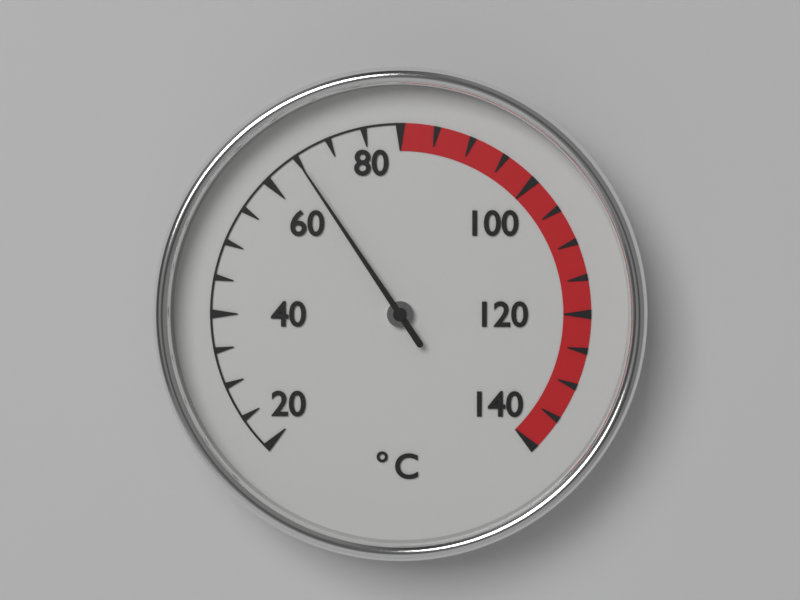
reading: 65 °C
